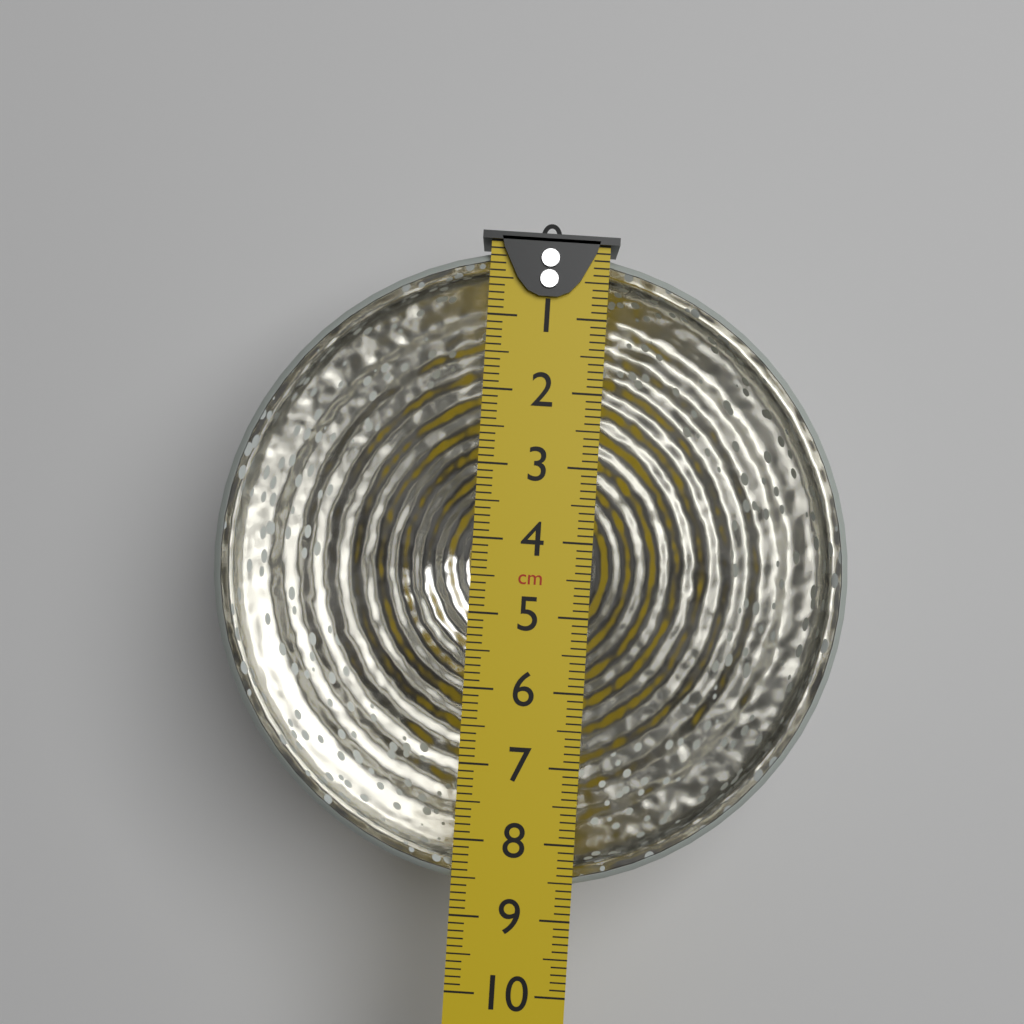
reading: 8.7 cm
